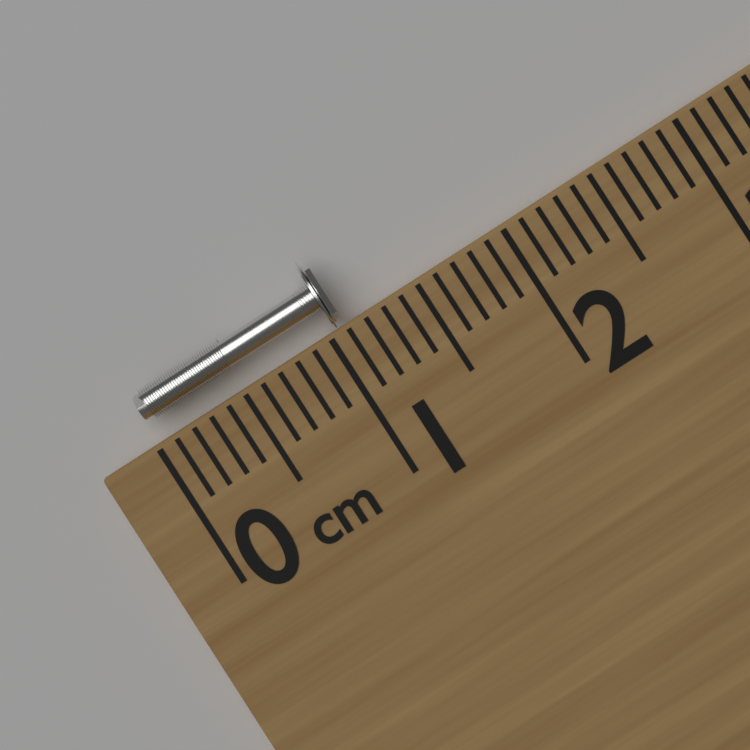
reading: 1.1 cm
